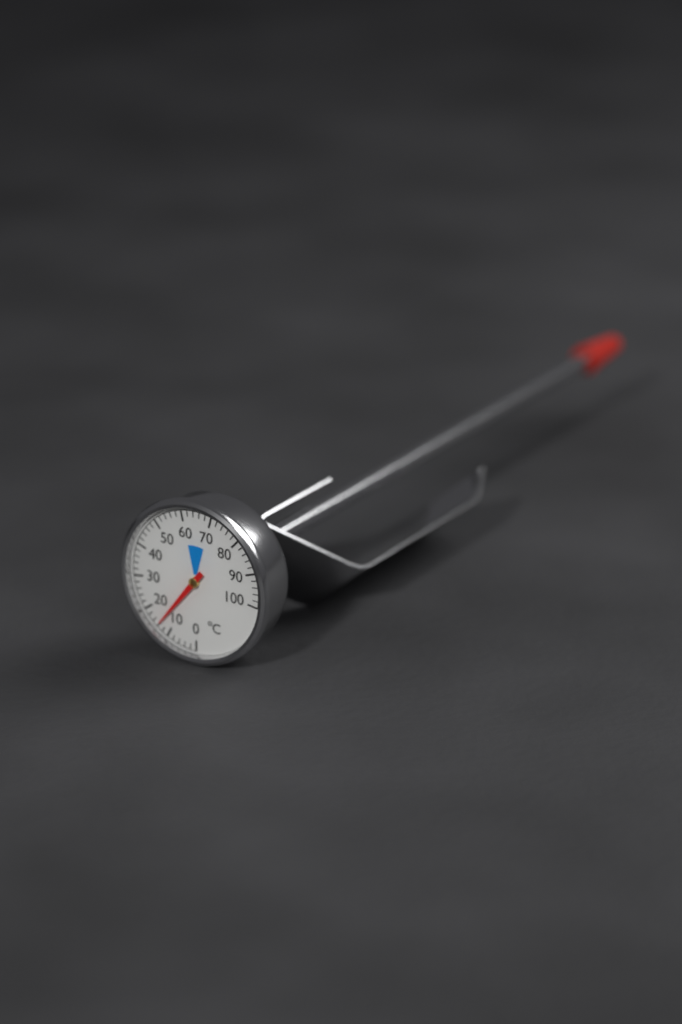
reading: 14 °C
